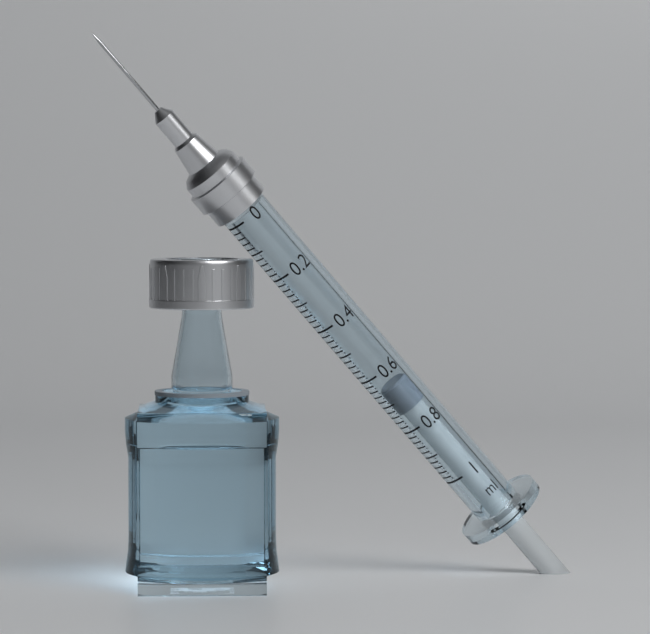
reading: 0.66 ml
